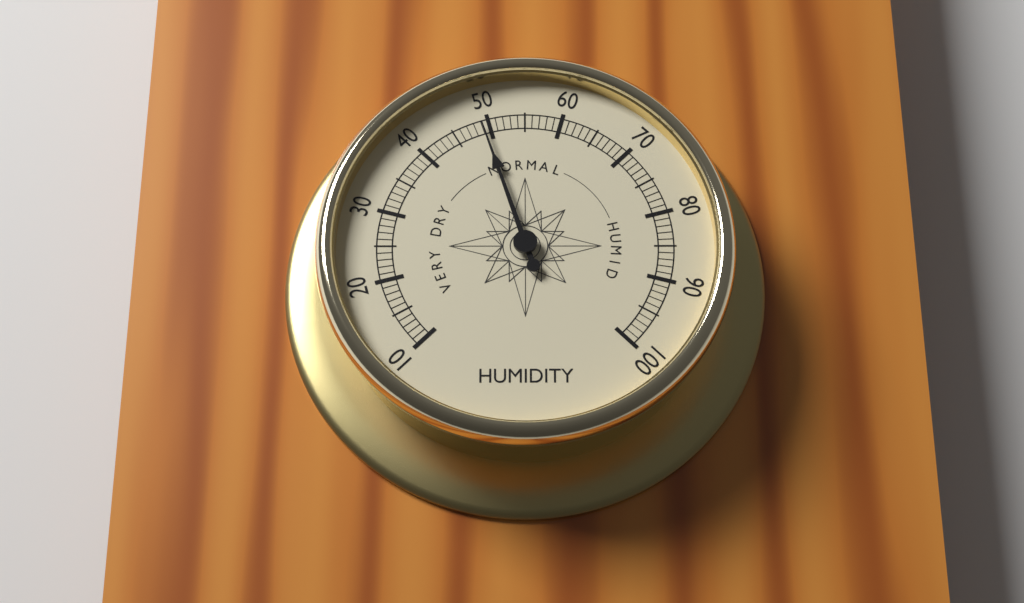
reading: 49 (no unit)
